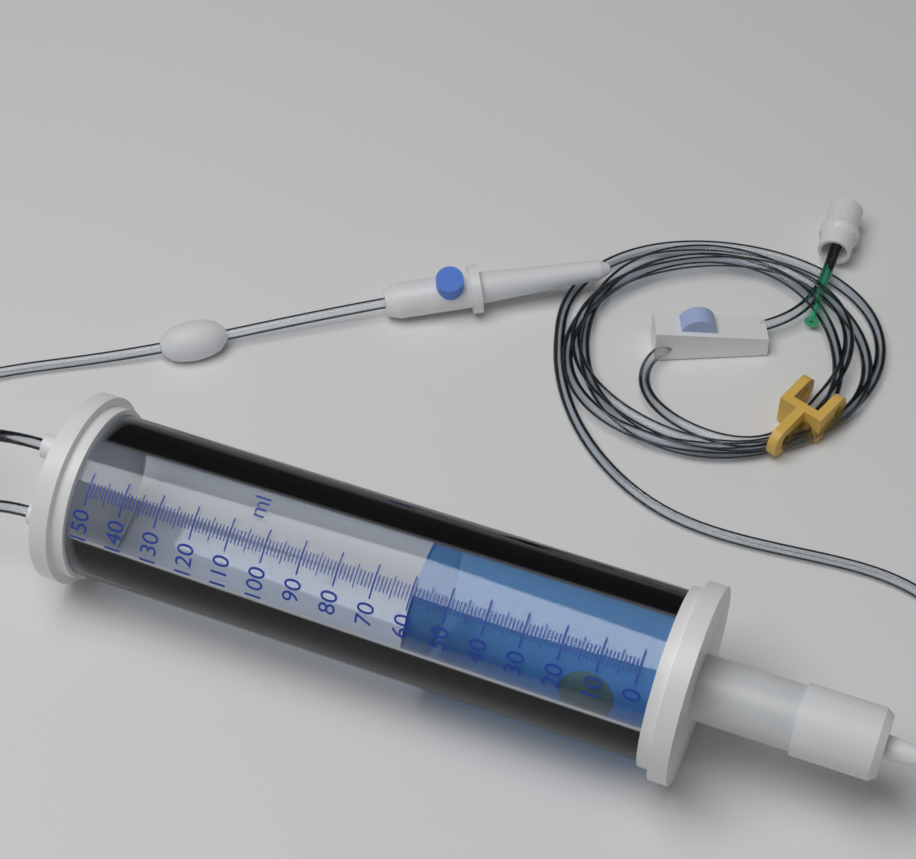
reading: 60 ml
